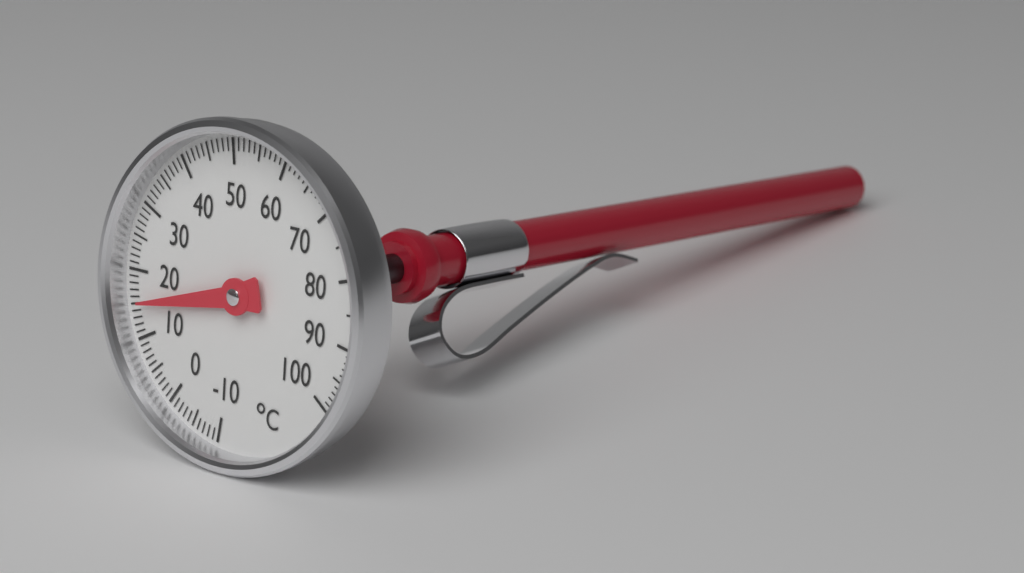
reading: 15 °C
